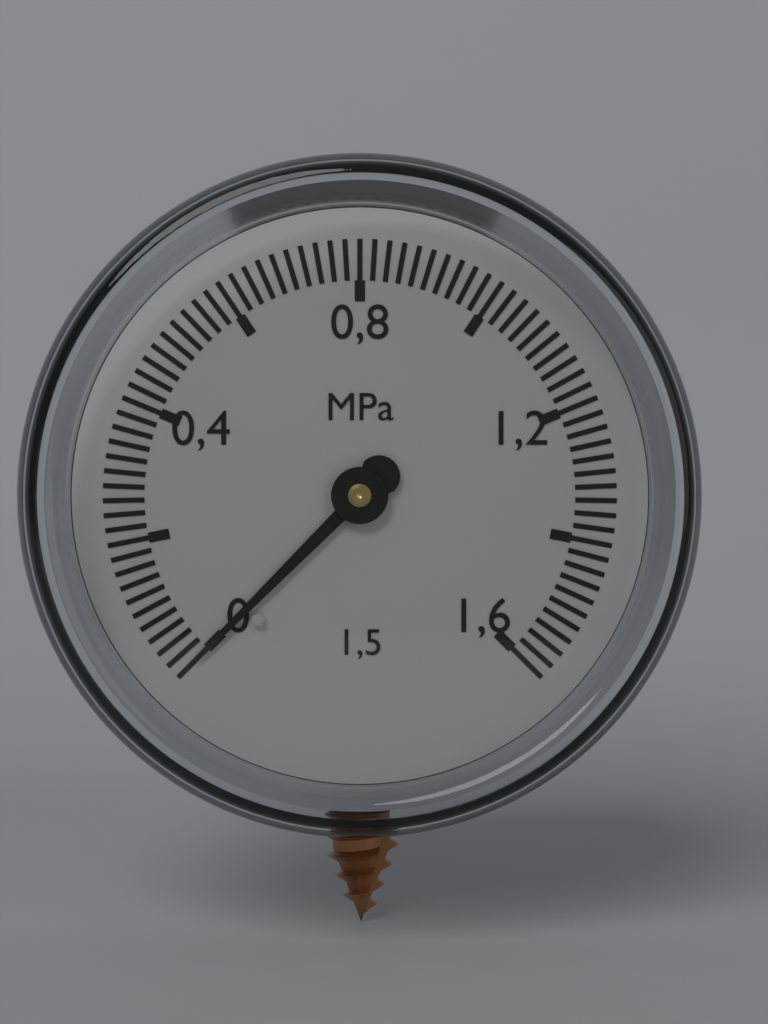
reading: 0.00 MPa
